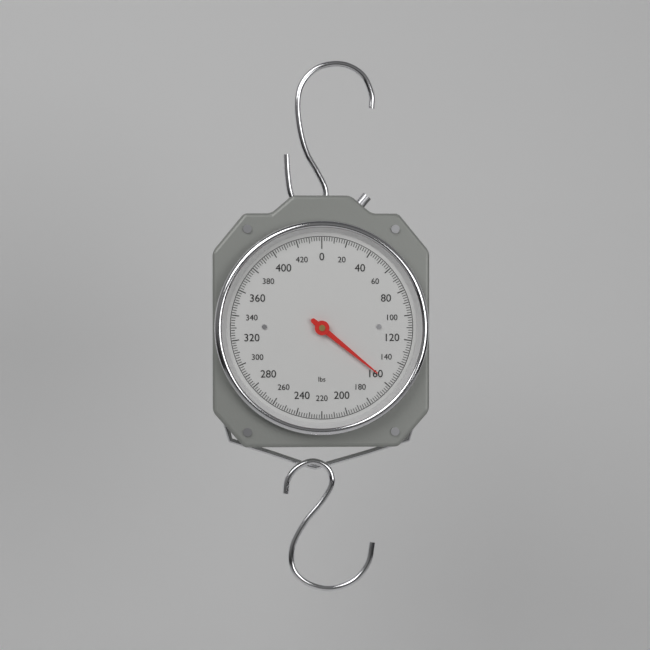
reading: 158 lbs
